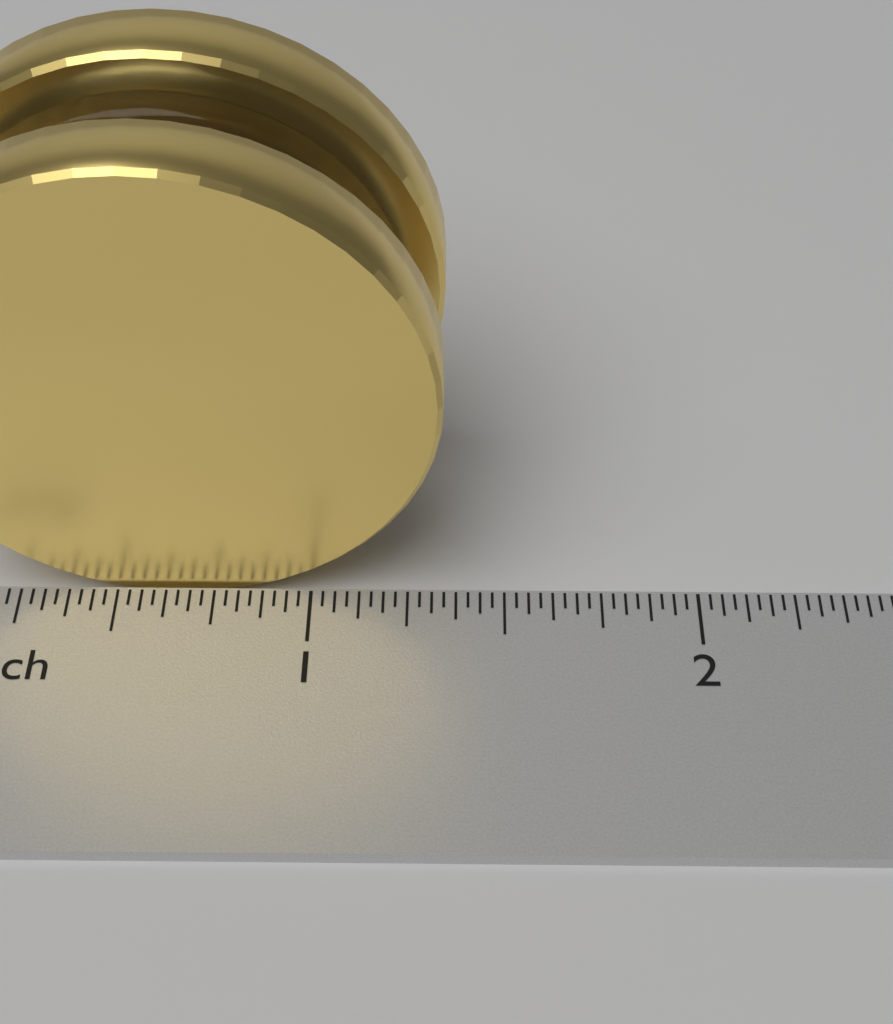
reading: 1.34375 inch
